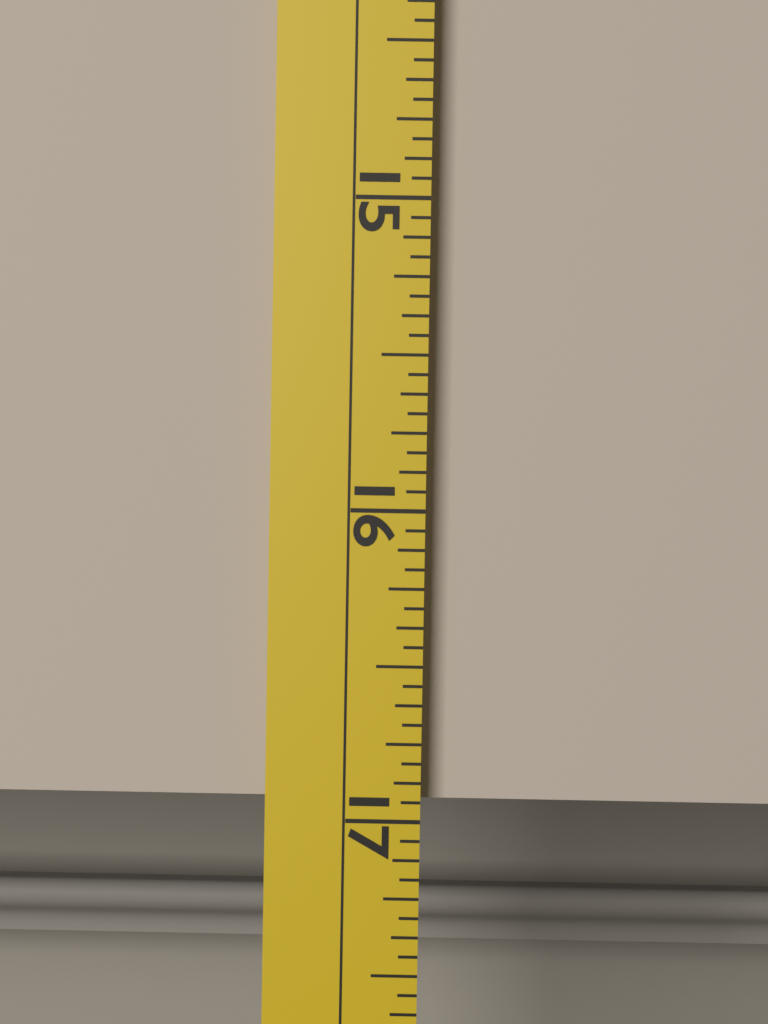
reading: 16.9375 (no unit)
